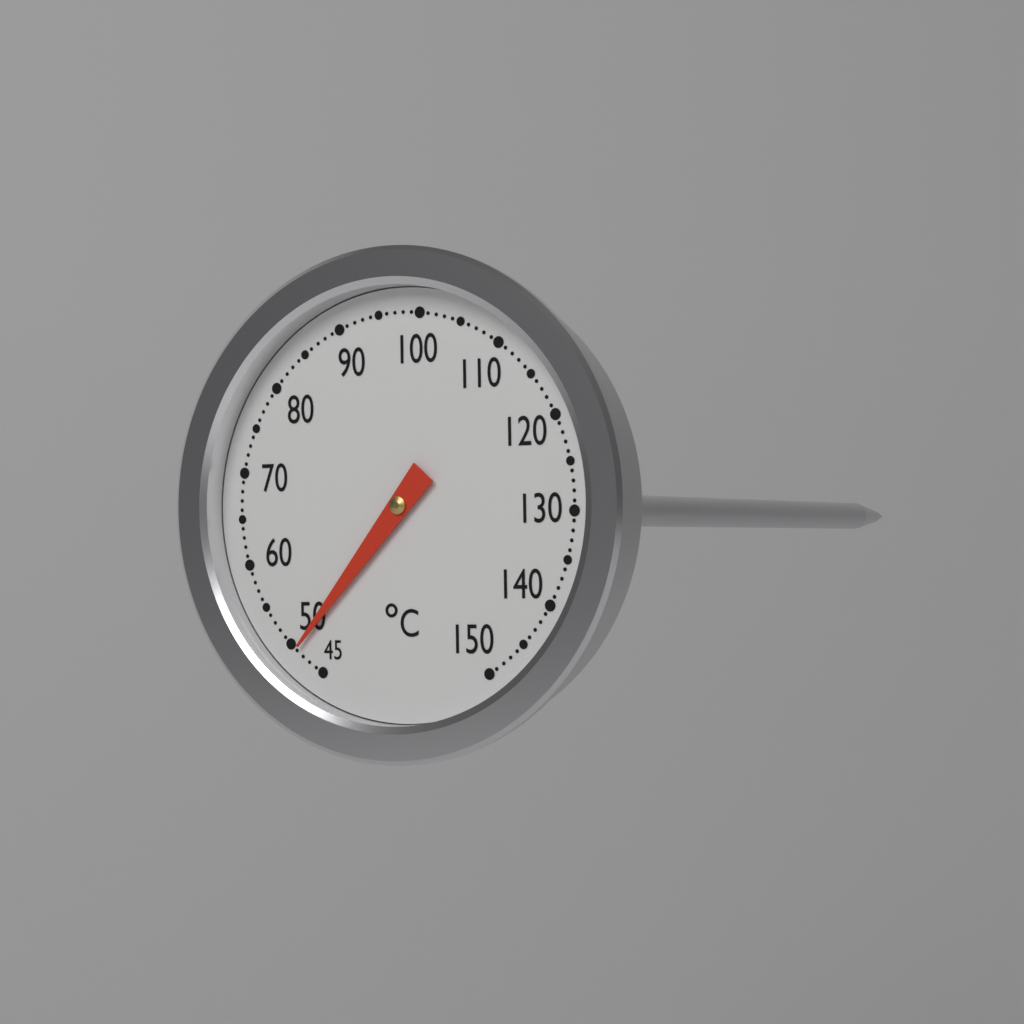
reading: 49 °C
